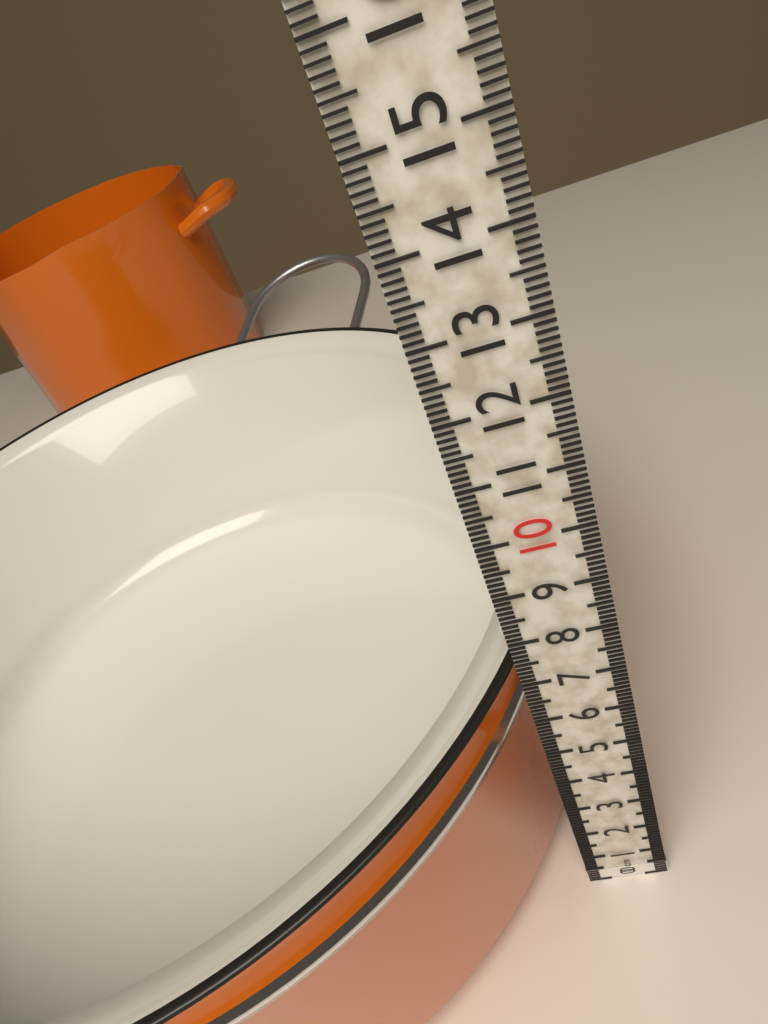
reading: 7.2 cm
